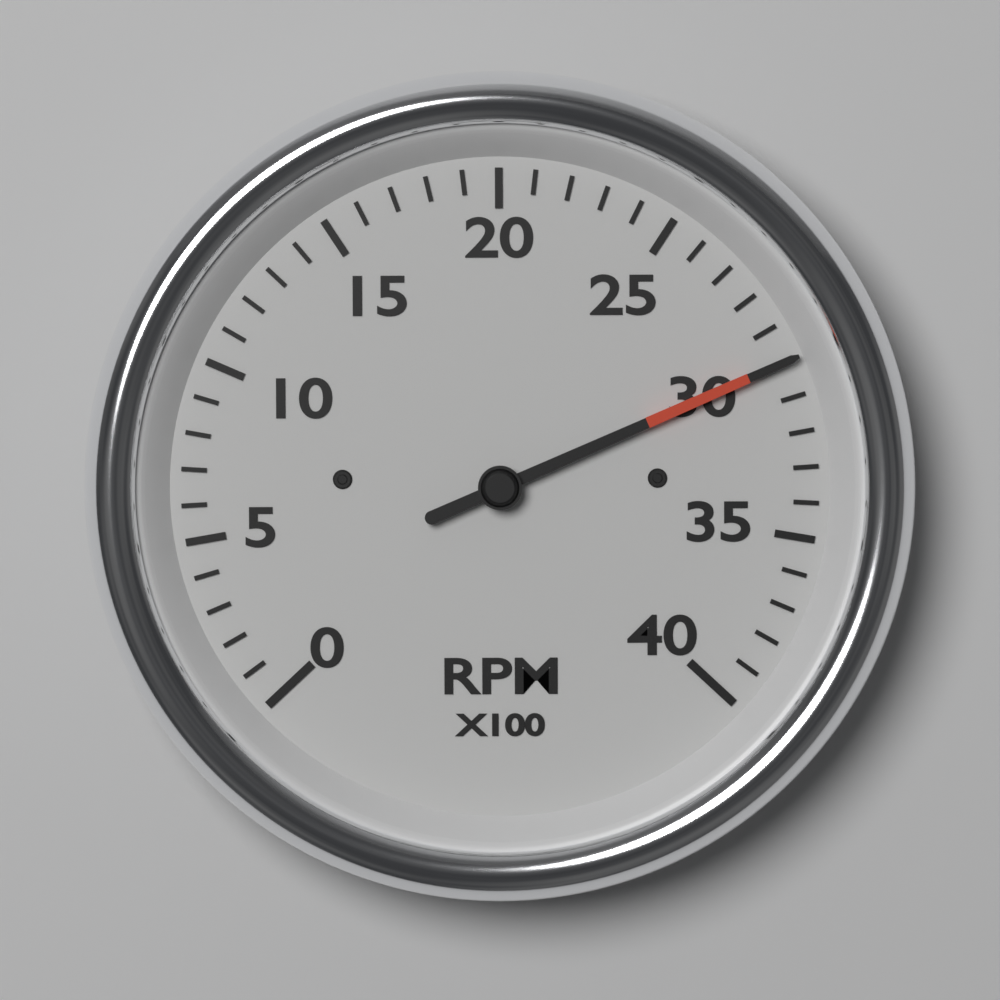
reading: 3000 RPM
